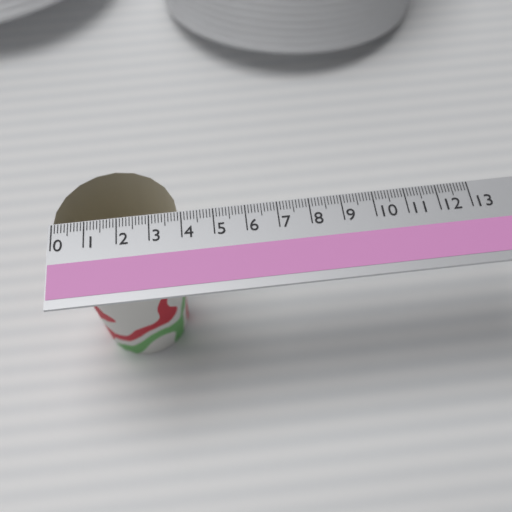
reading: 3.9 (no unit)
